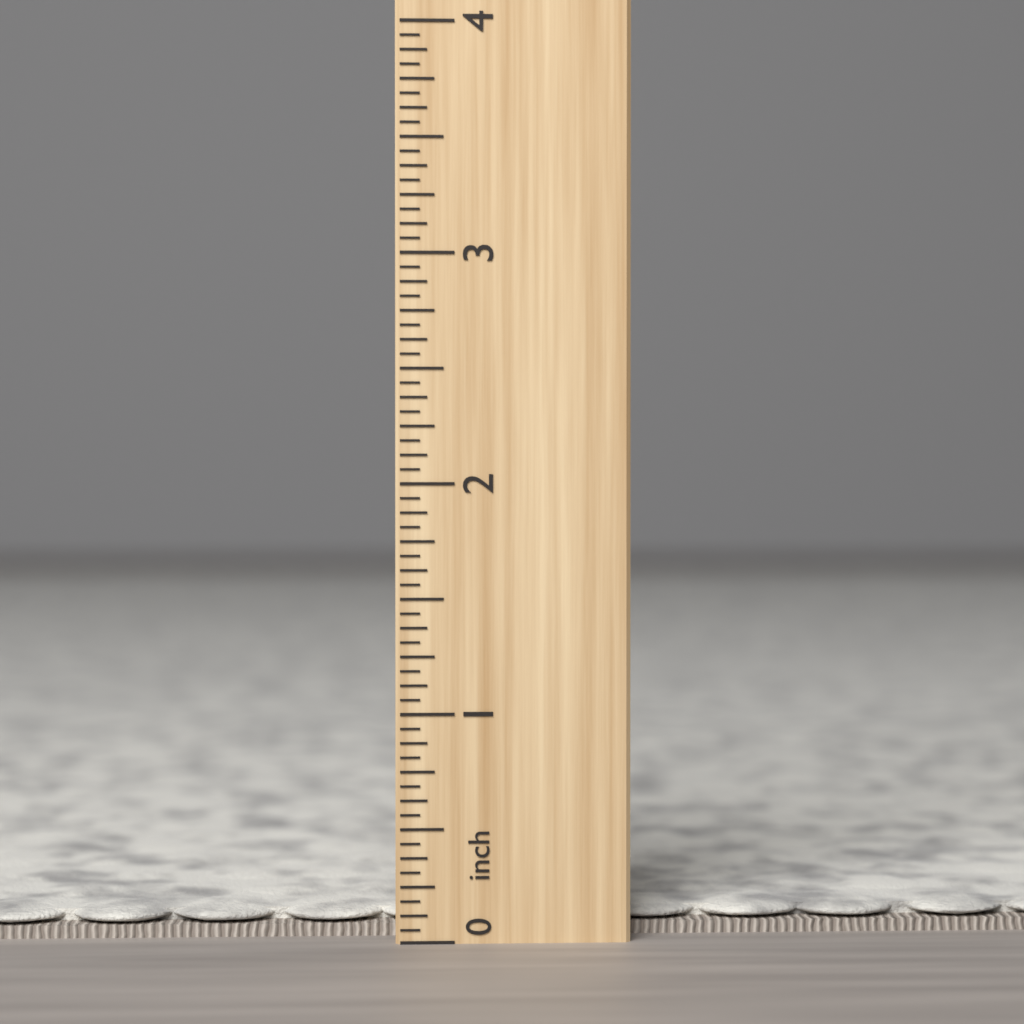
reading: 0.1250 inch
